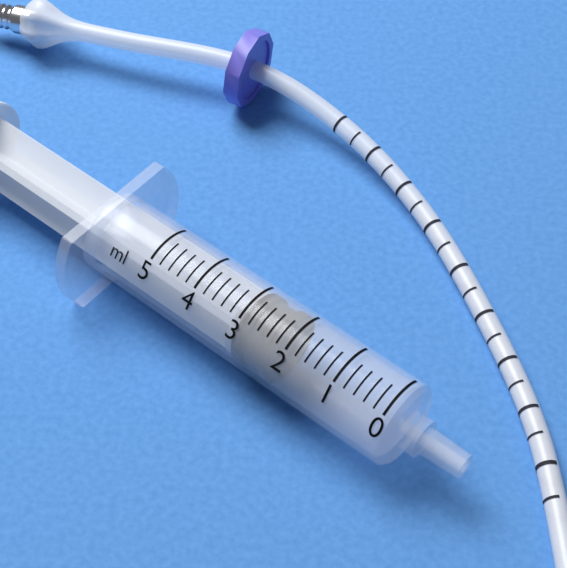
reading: 2.2 ml
